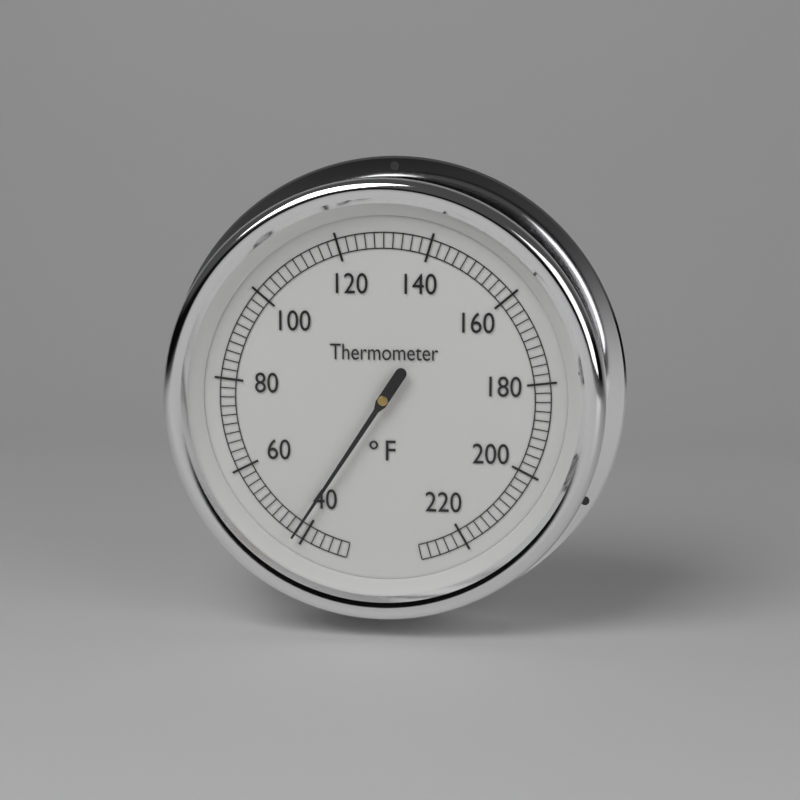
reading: 42 °F
